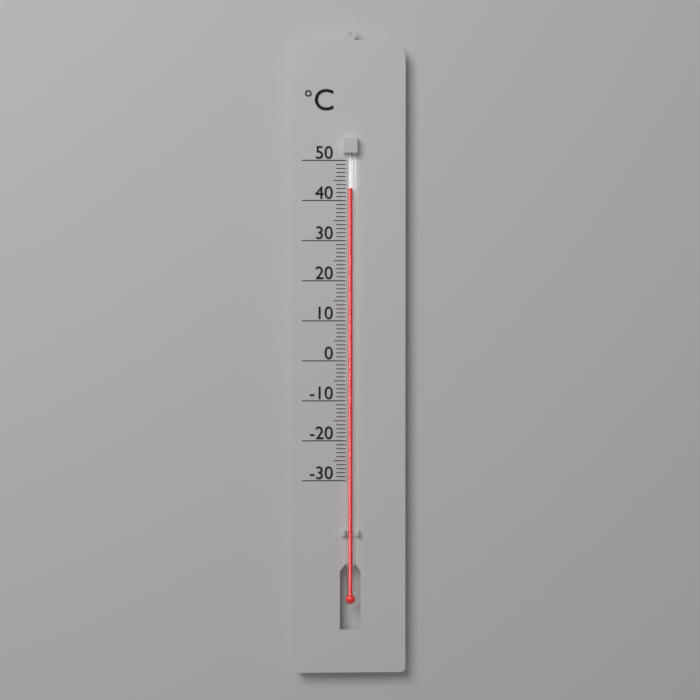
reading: 43 °C
